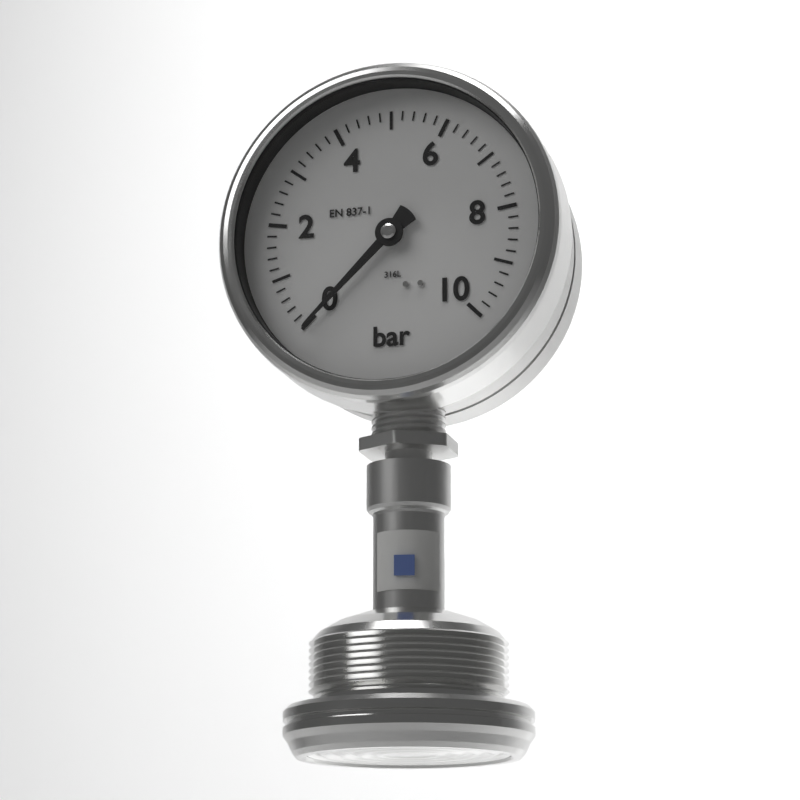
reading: 0.0 bar
